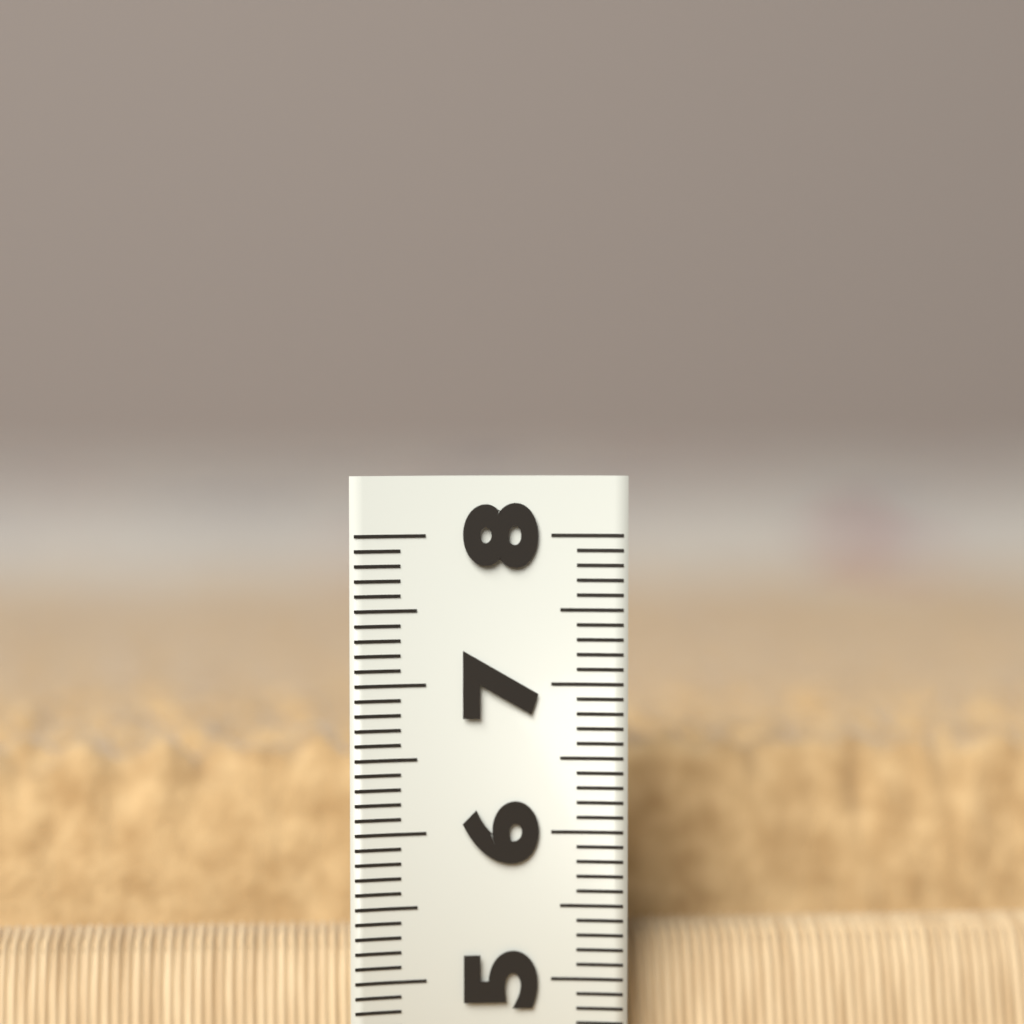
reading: 7.0 (no unit)
